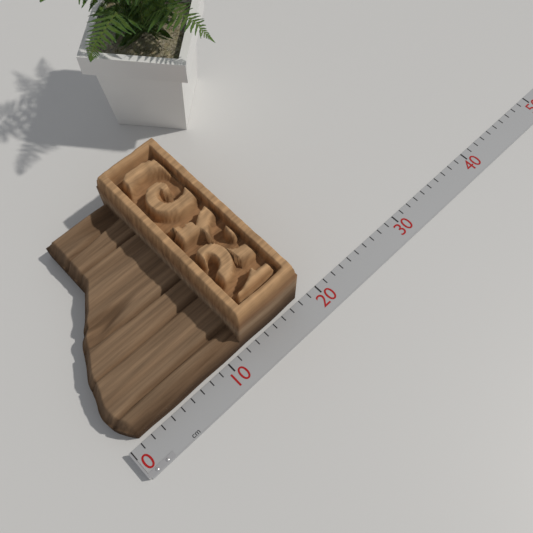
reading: 18 cm
